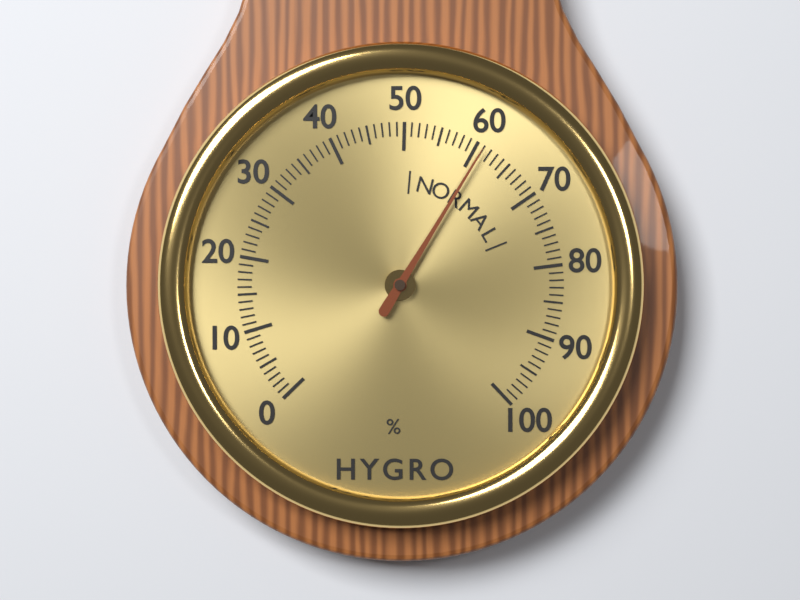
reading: 61 %
